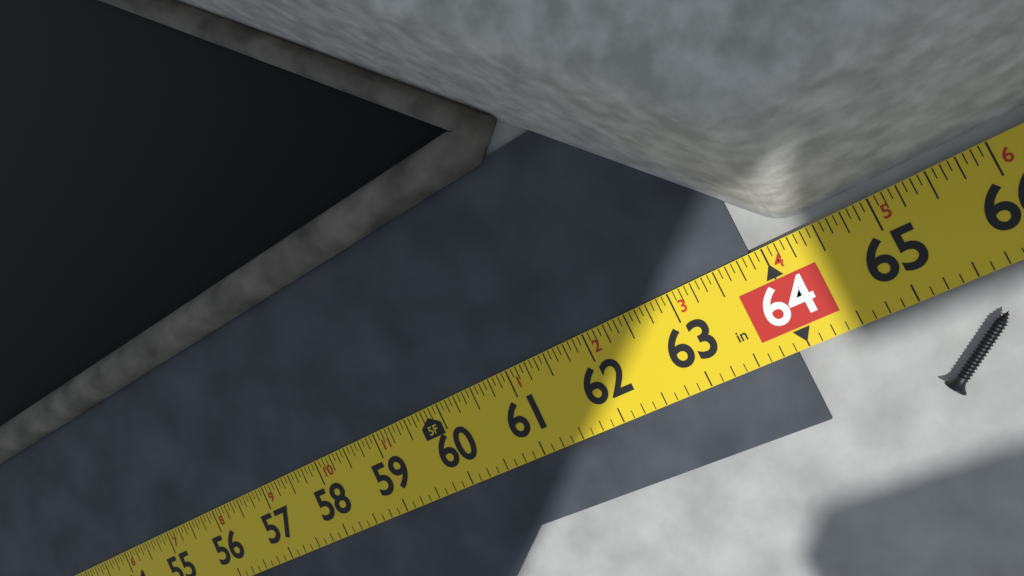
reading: 63.8750 in
